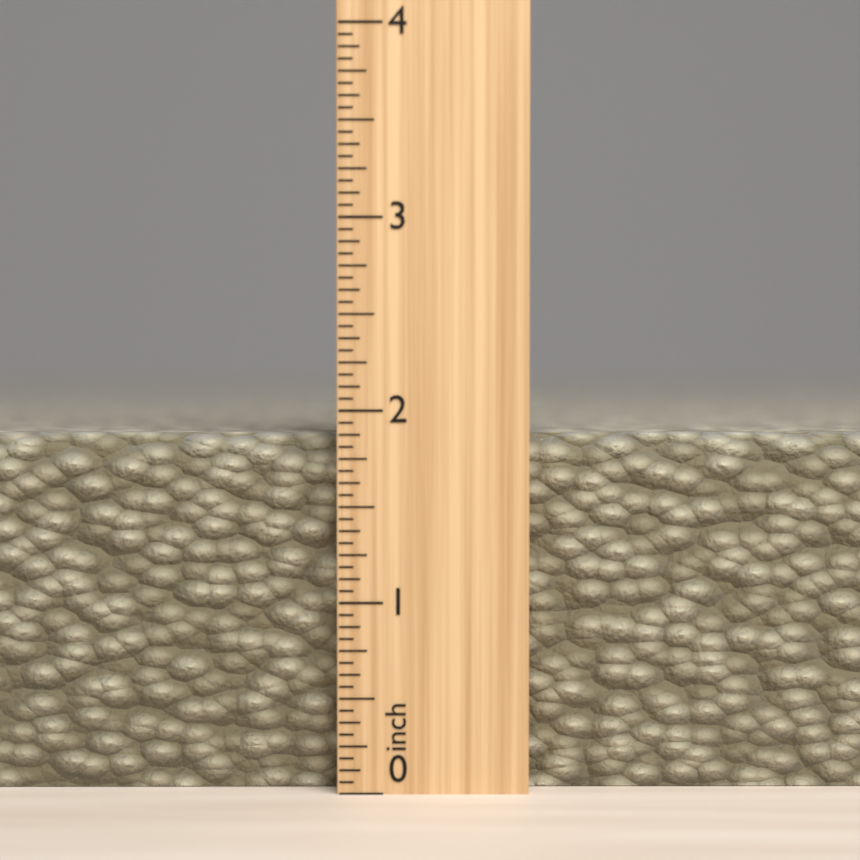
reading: 1.8750 inch
